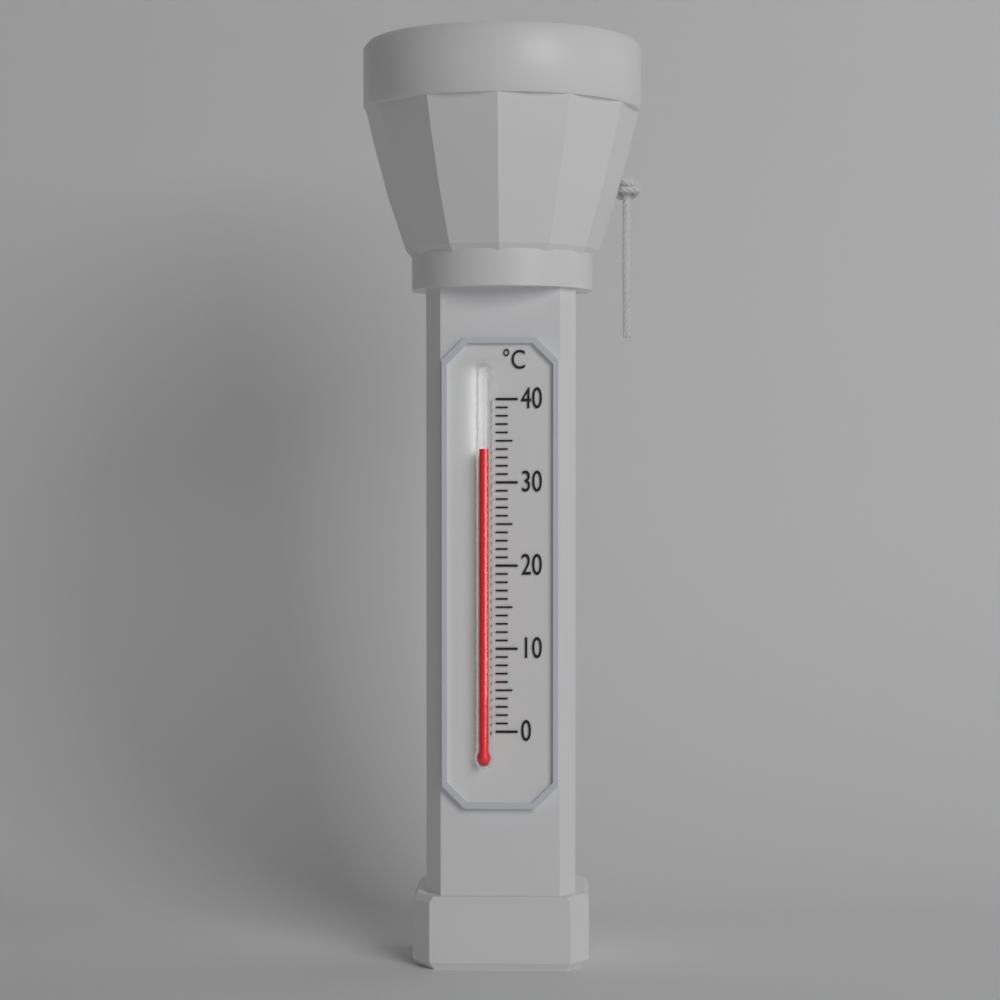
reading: 34 °C
